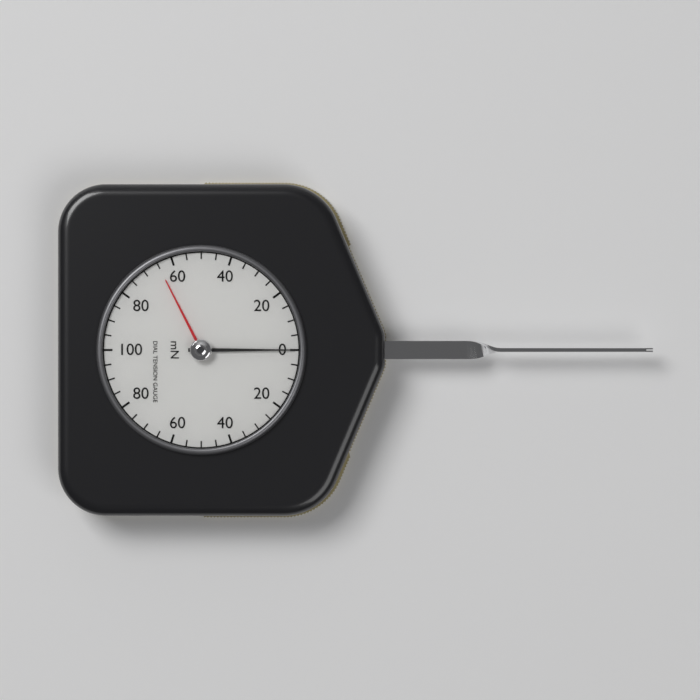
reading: 0 mN
